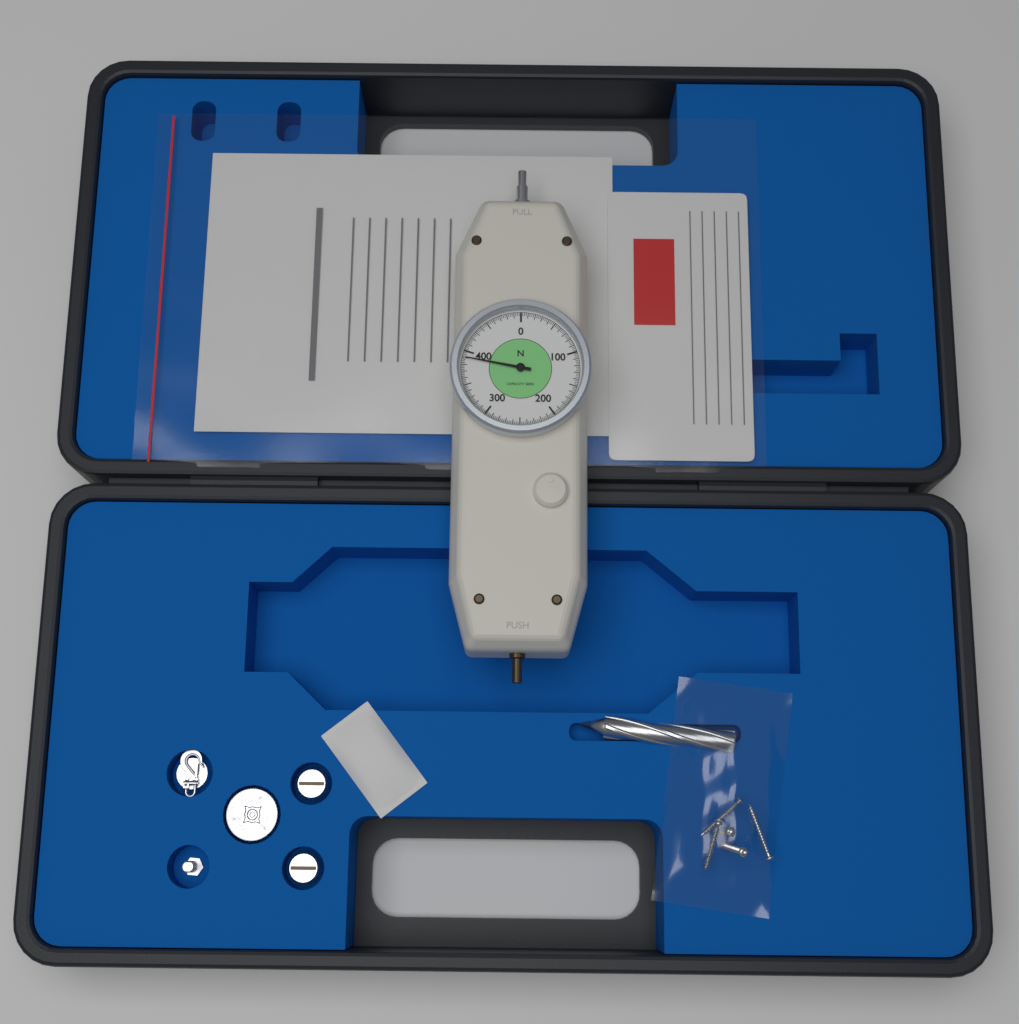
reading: 390.0 N
